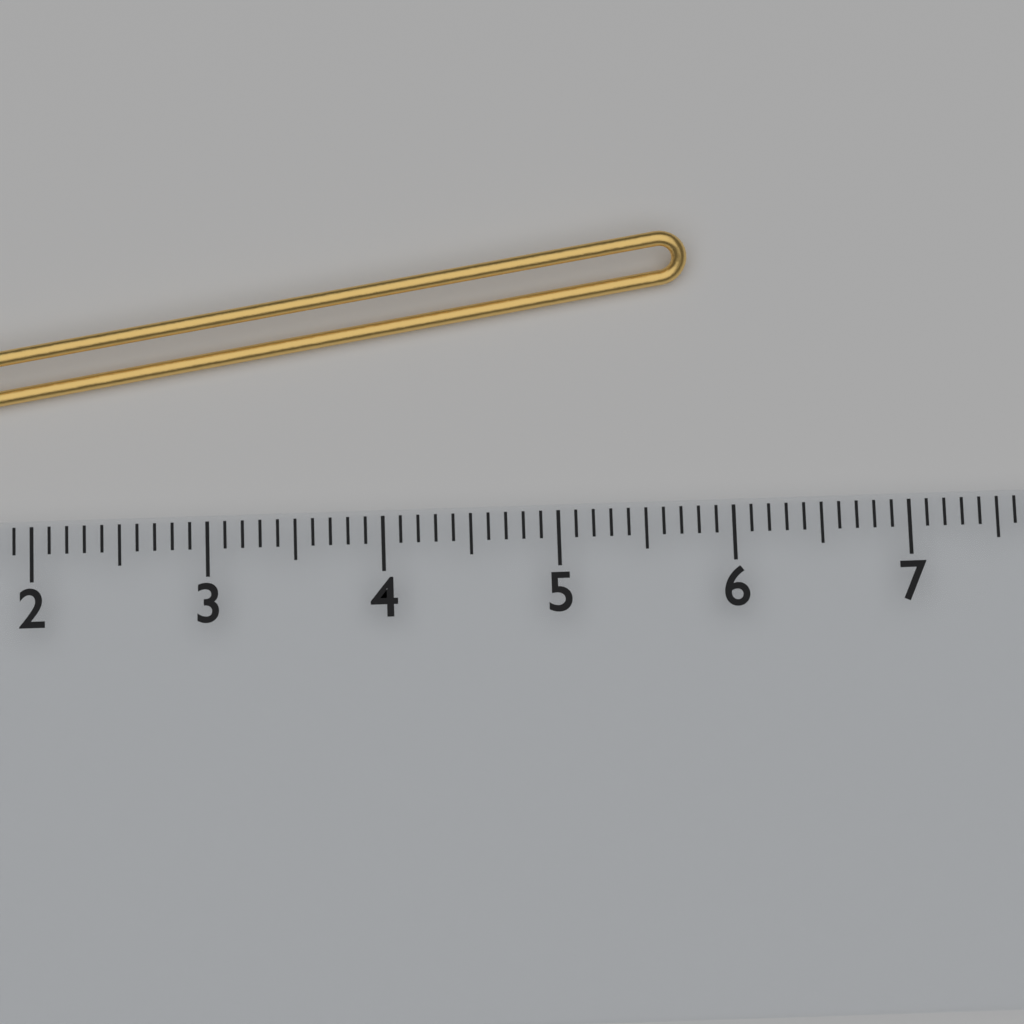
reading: 5.8 cm
